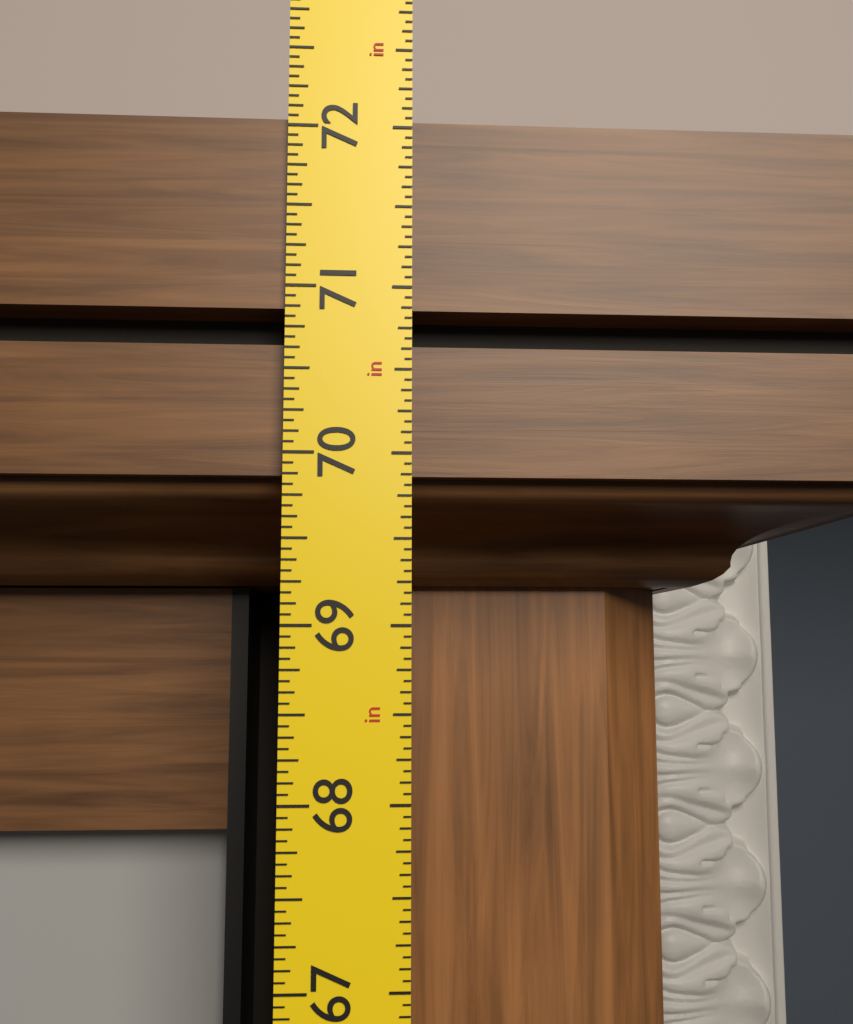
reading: 72.0625 in
